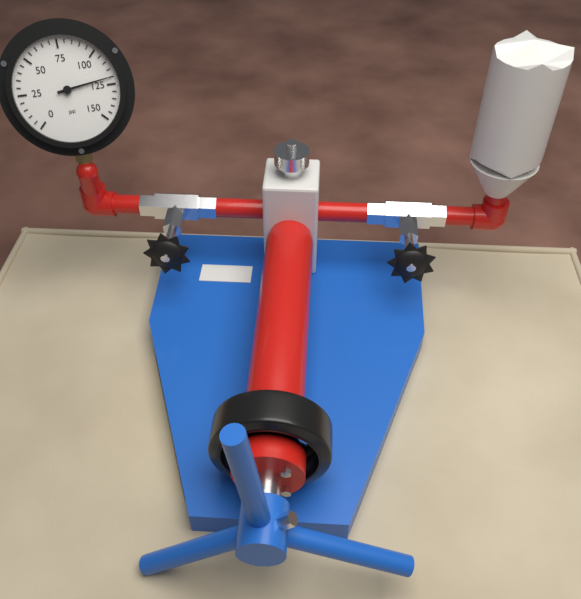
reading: 120 psi
